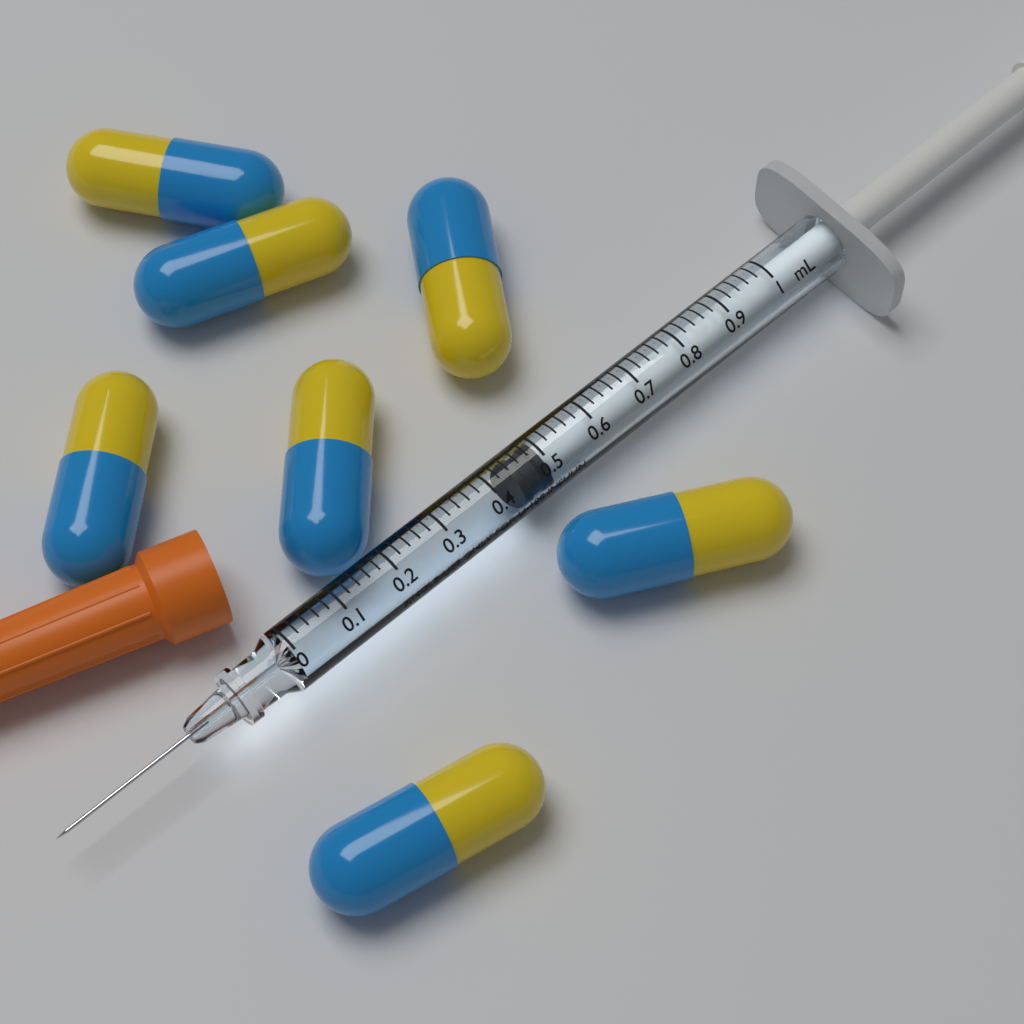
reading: 0.44 mL
